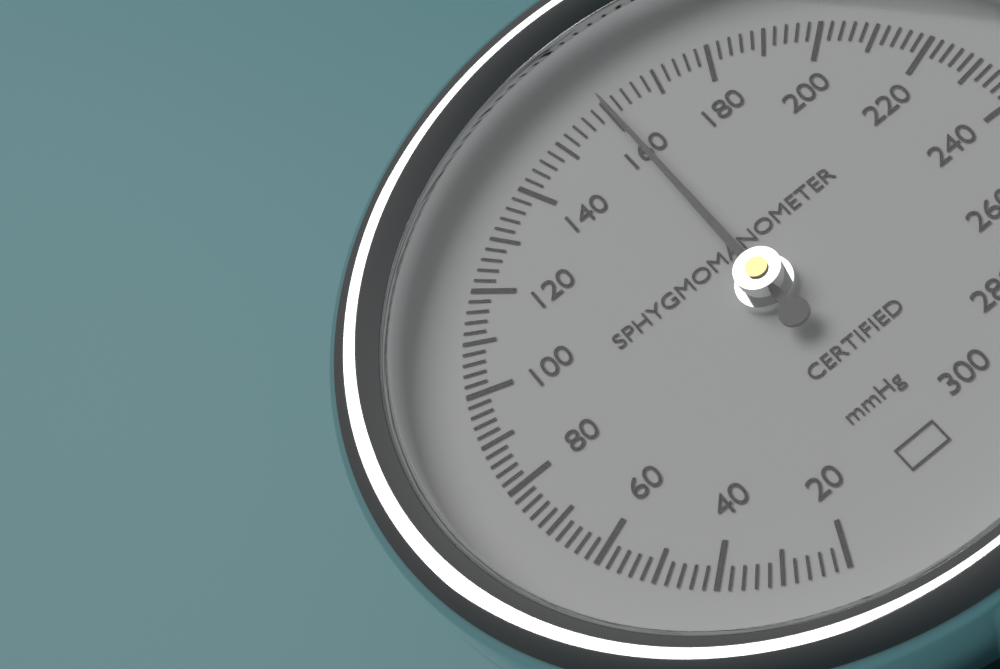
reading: 160 mmHg
